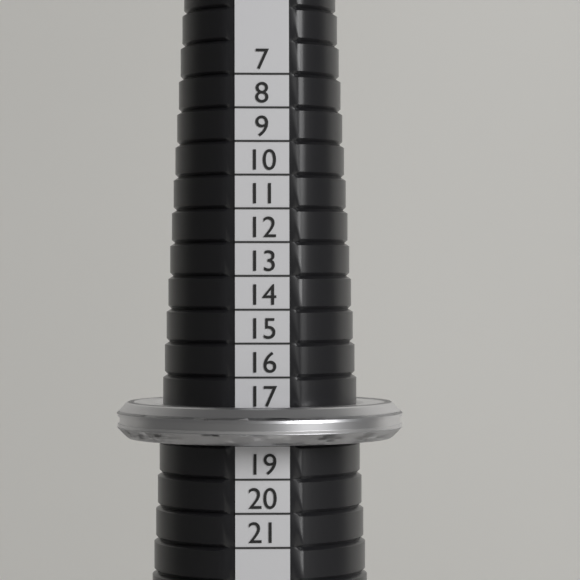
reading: 18 (no unit)
